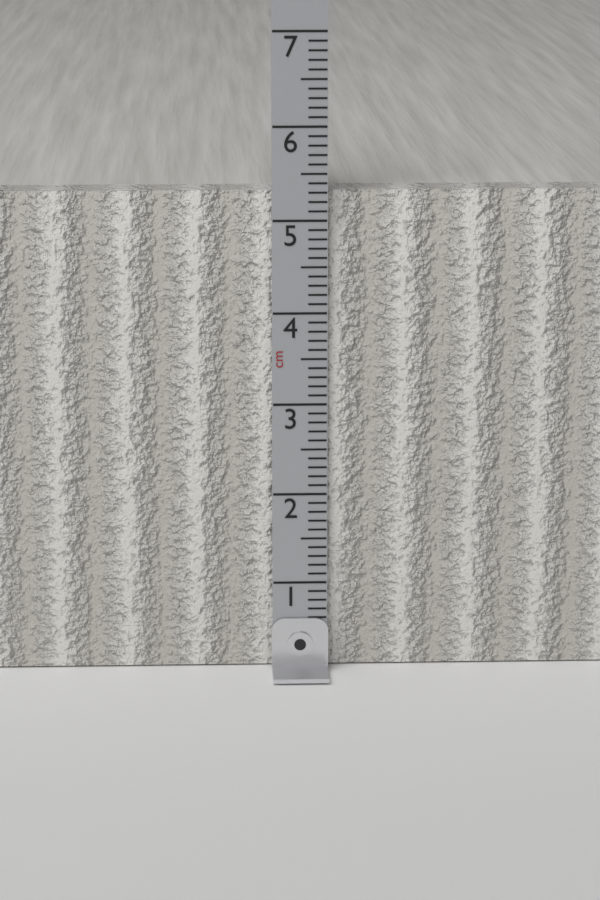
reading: 5.3 cm
